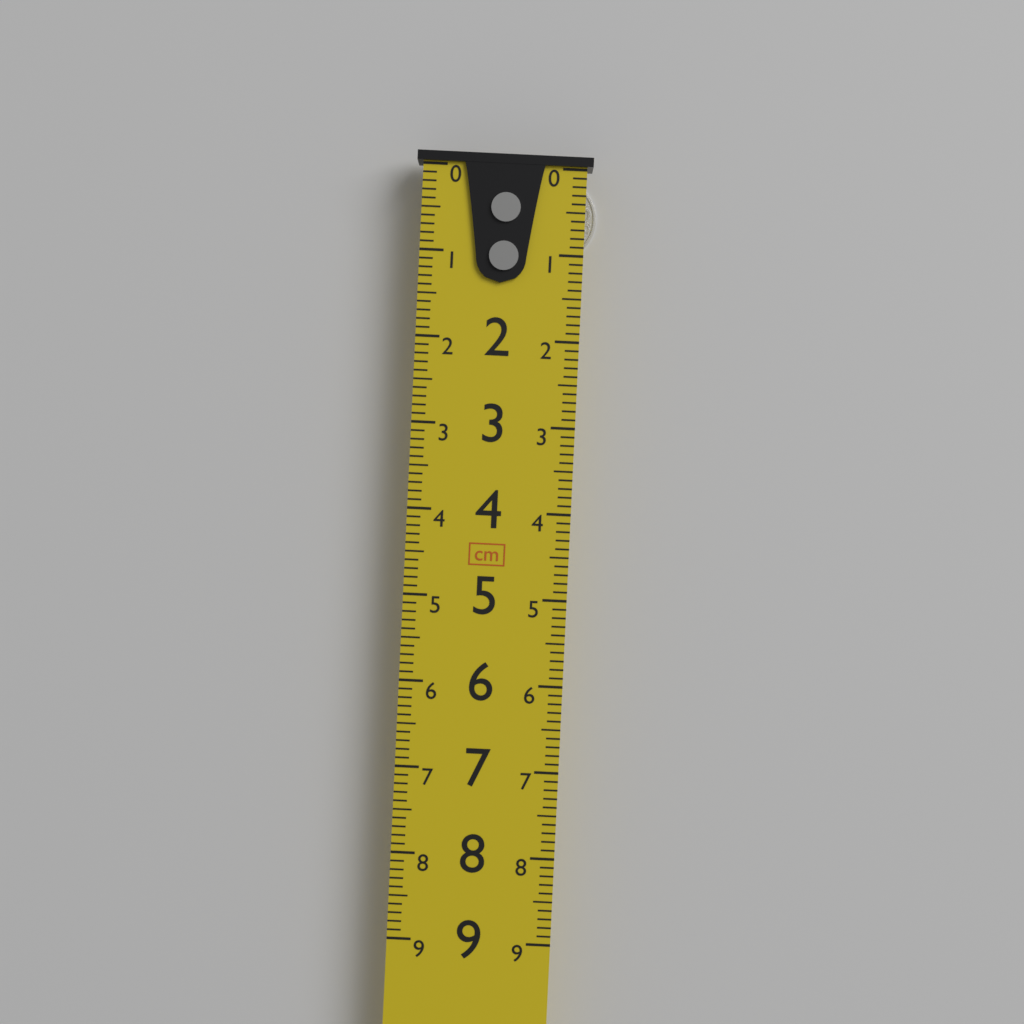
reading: 1.0 cm
